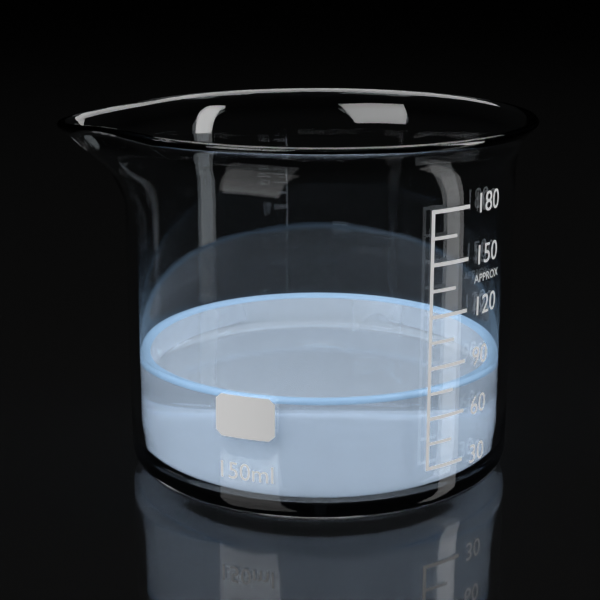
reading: 75 ml
